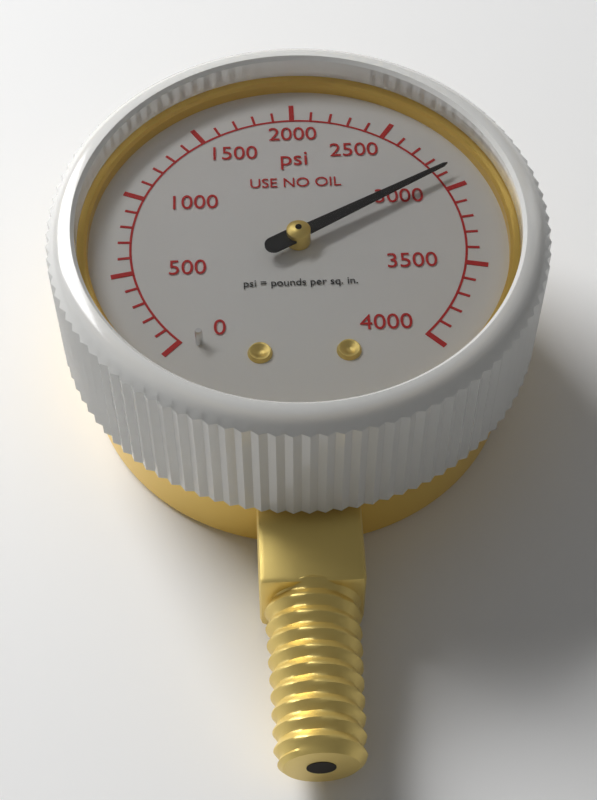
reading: 2900 psi
